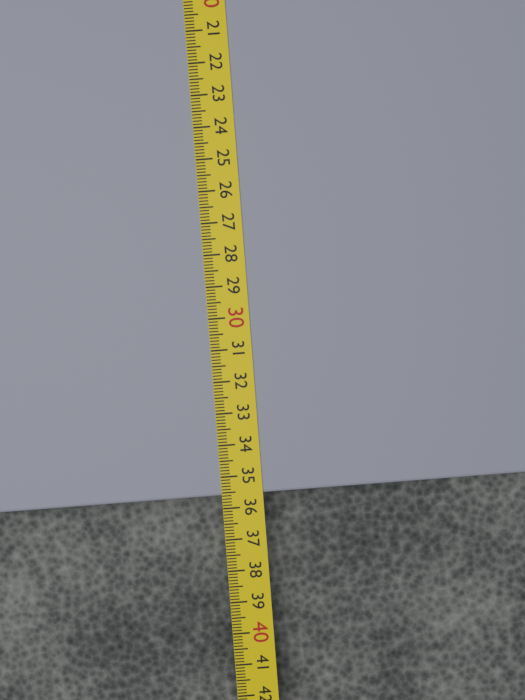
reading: 35.6 cm
